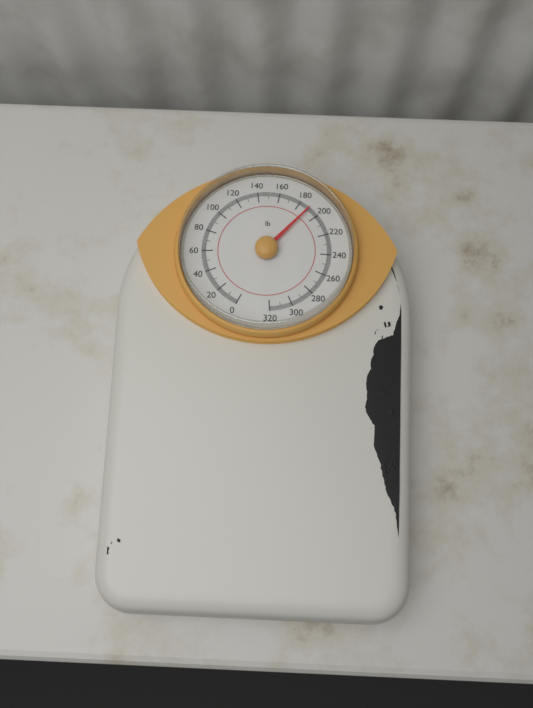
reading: 190 lb
